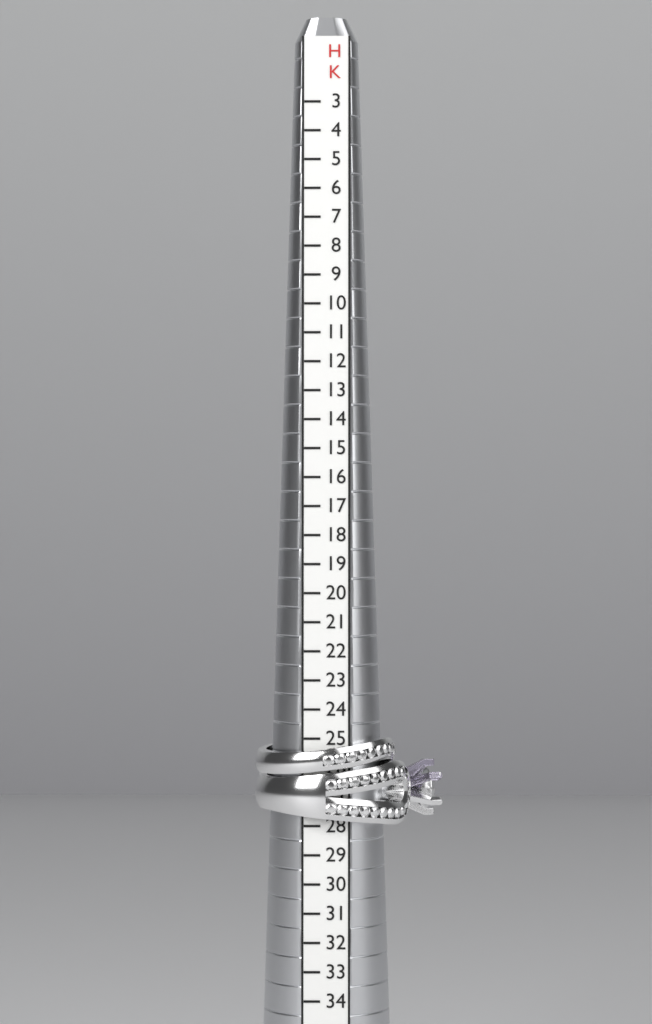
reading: 28 HK
